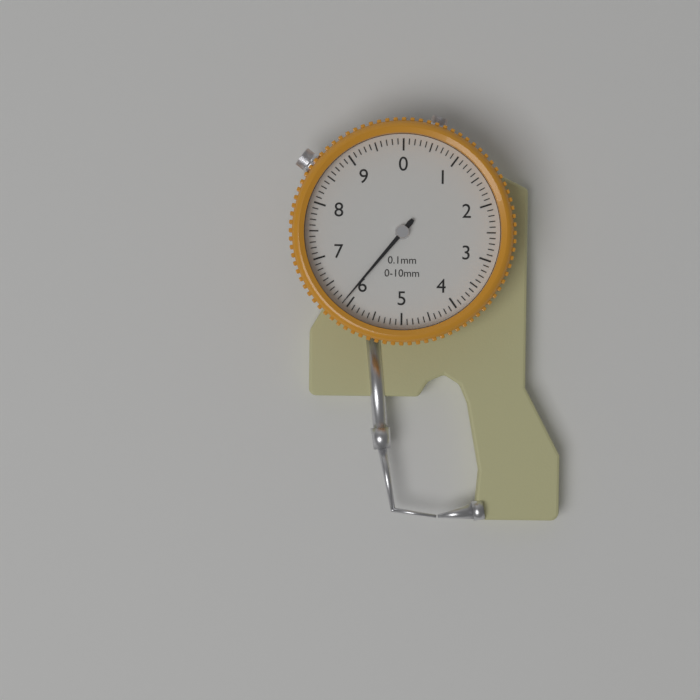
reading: 6.1 mm
